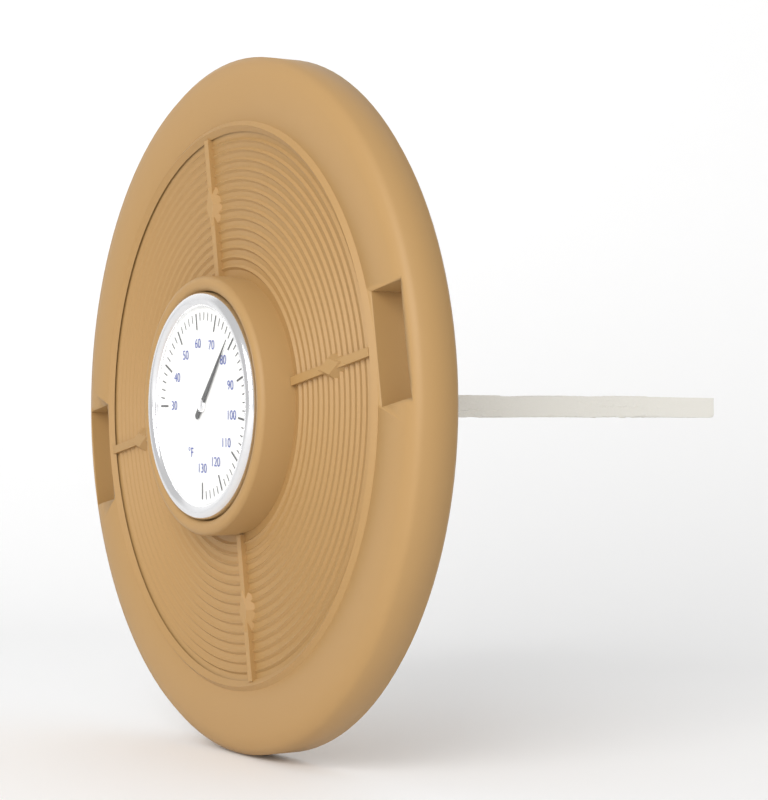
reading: 78 °F
